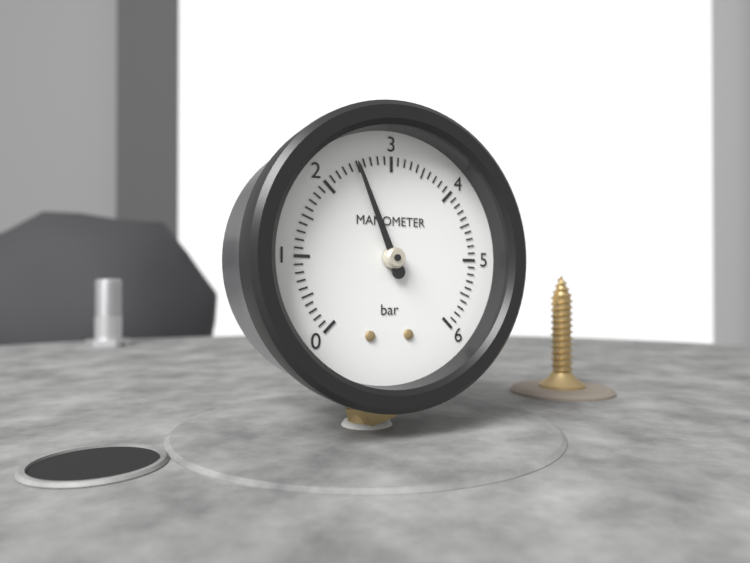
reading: 2.5 bar
